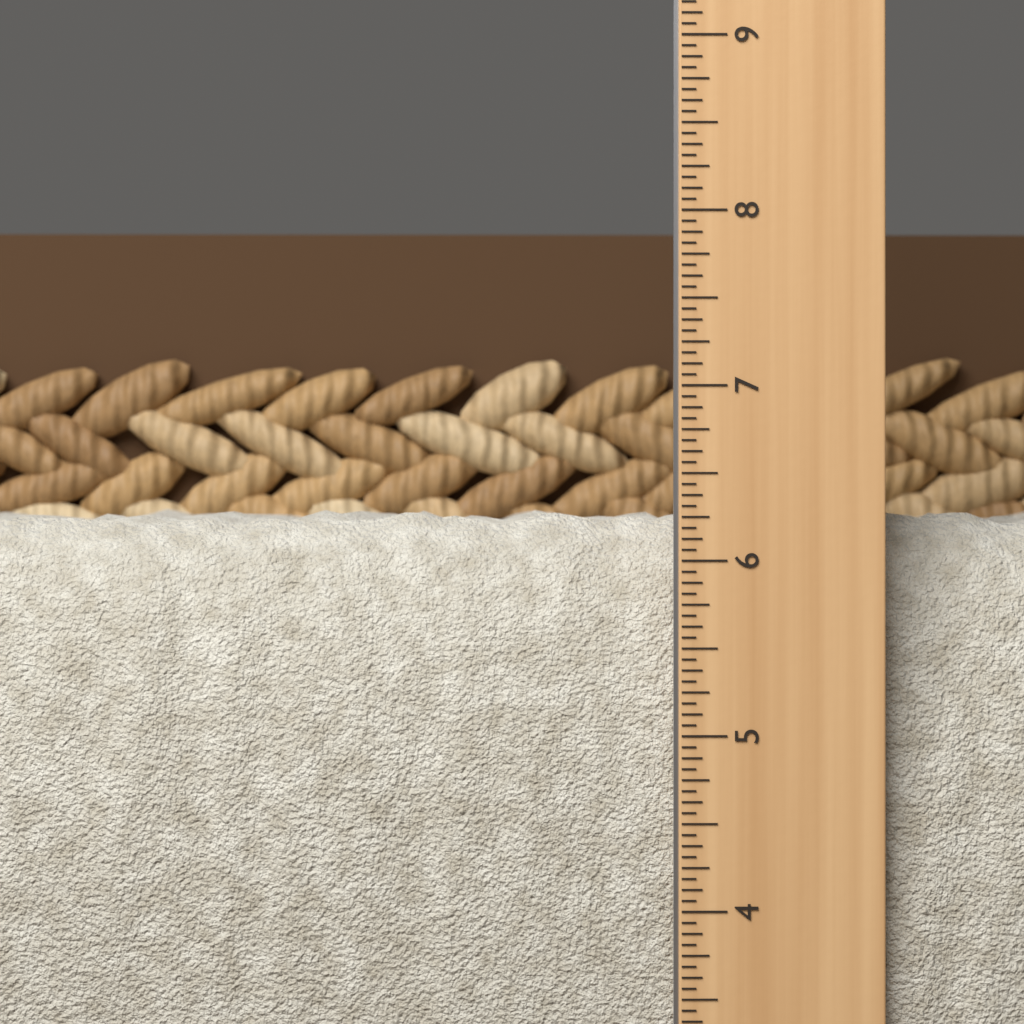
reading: 6.3125 in
